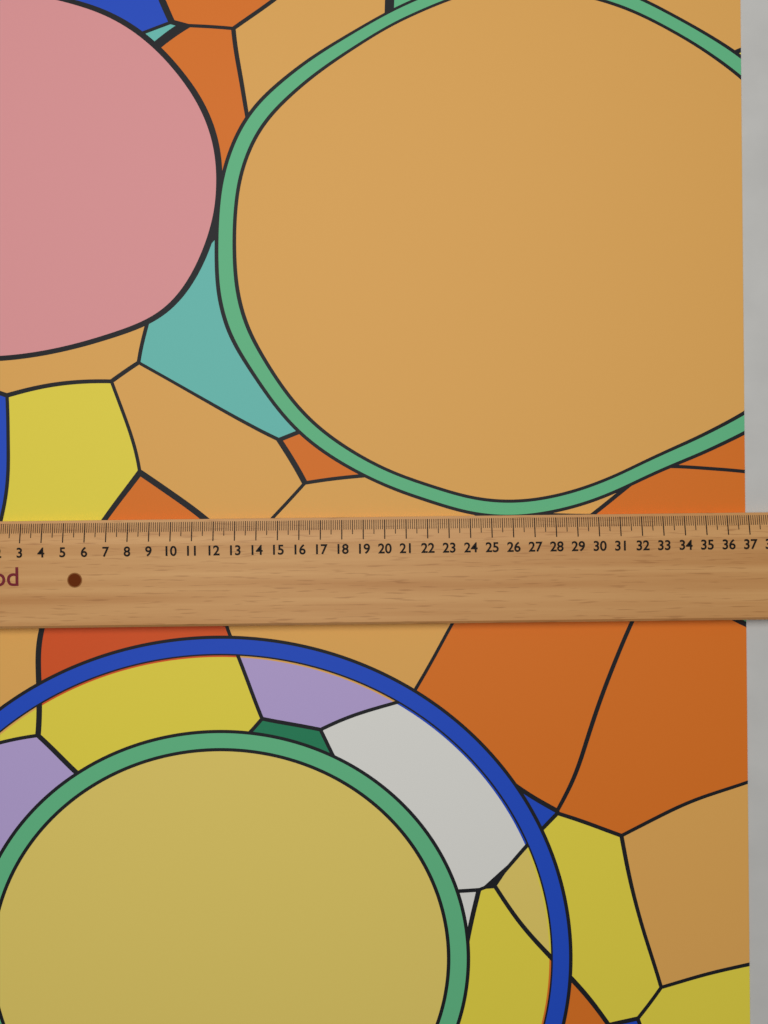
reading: 37.0 (no unit)
